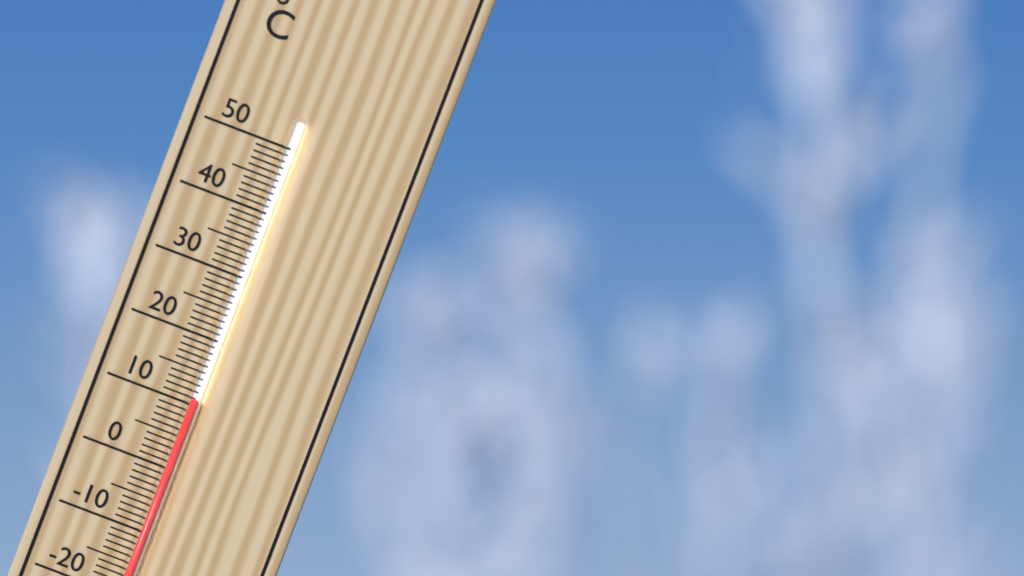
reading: 11 °C
